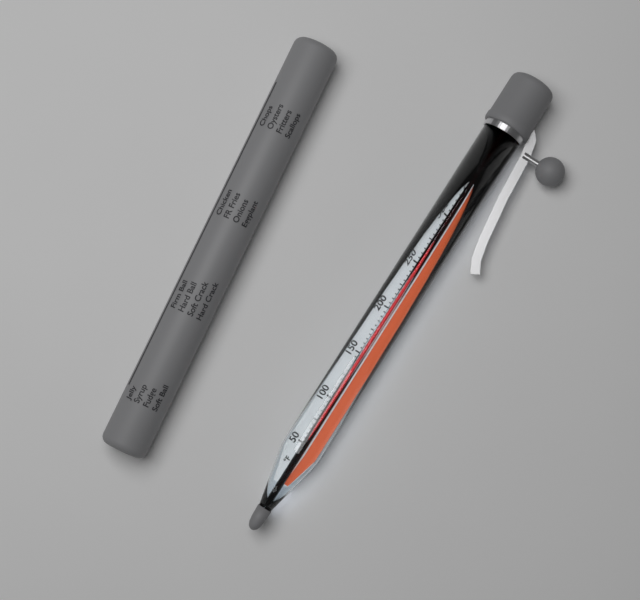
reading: 310 °F
